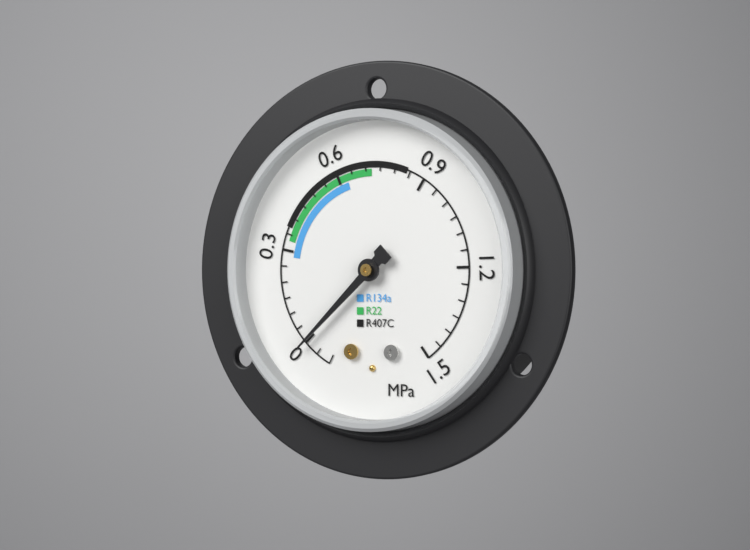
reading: 0.00 MPa
